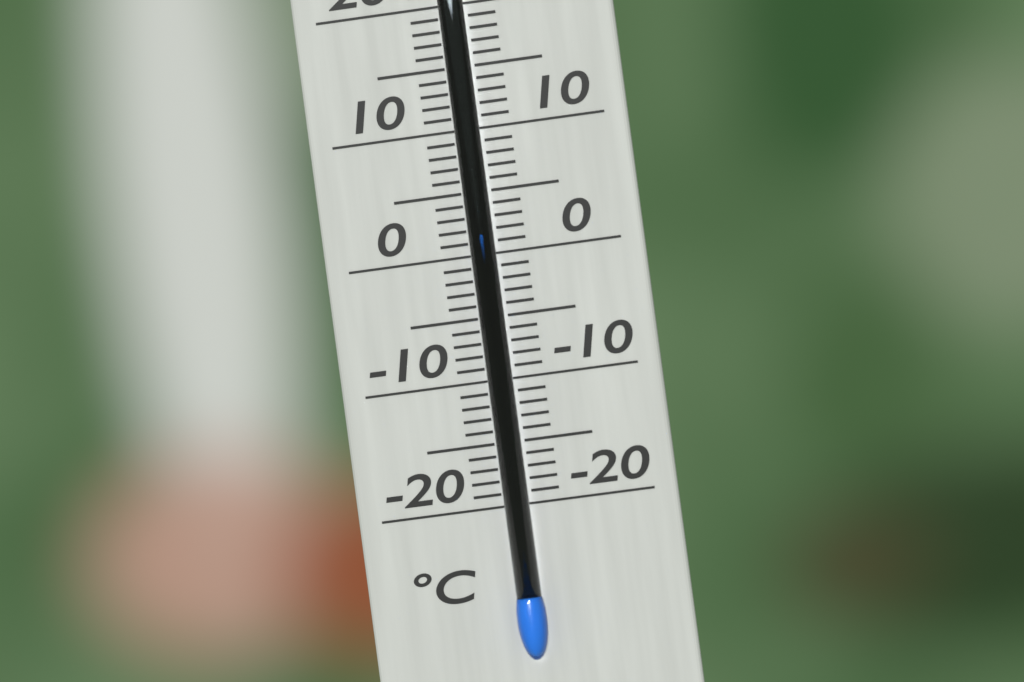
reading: 2 °C
